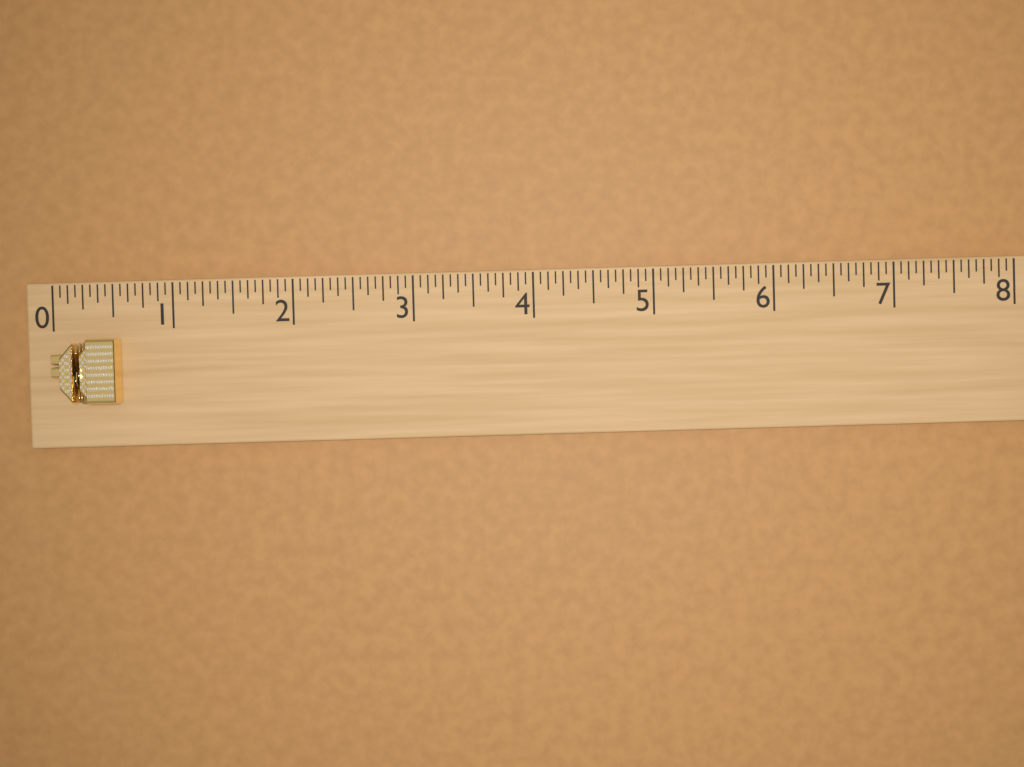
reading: 0.5625 (no unit)
